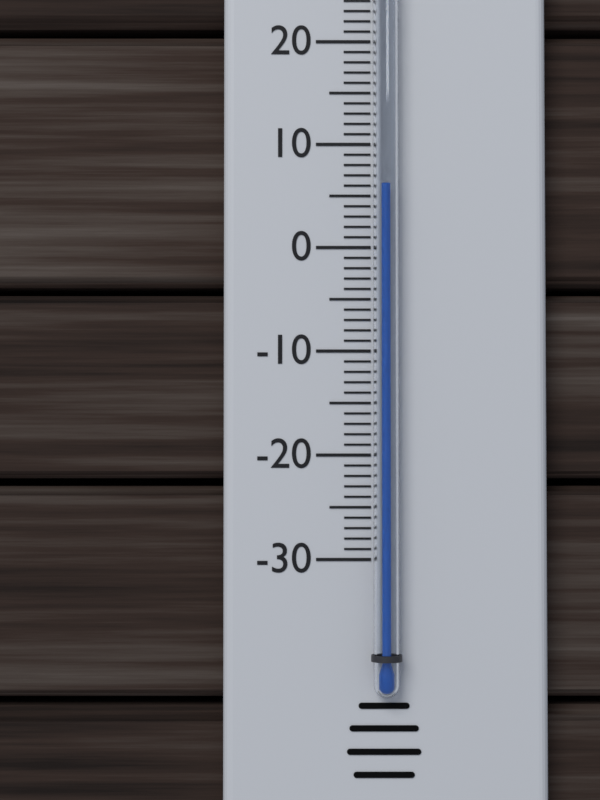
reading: 6 °C
